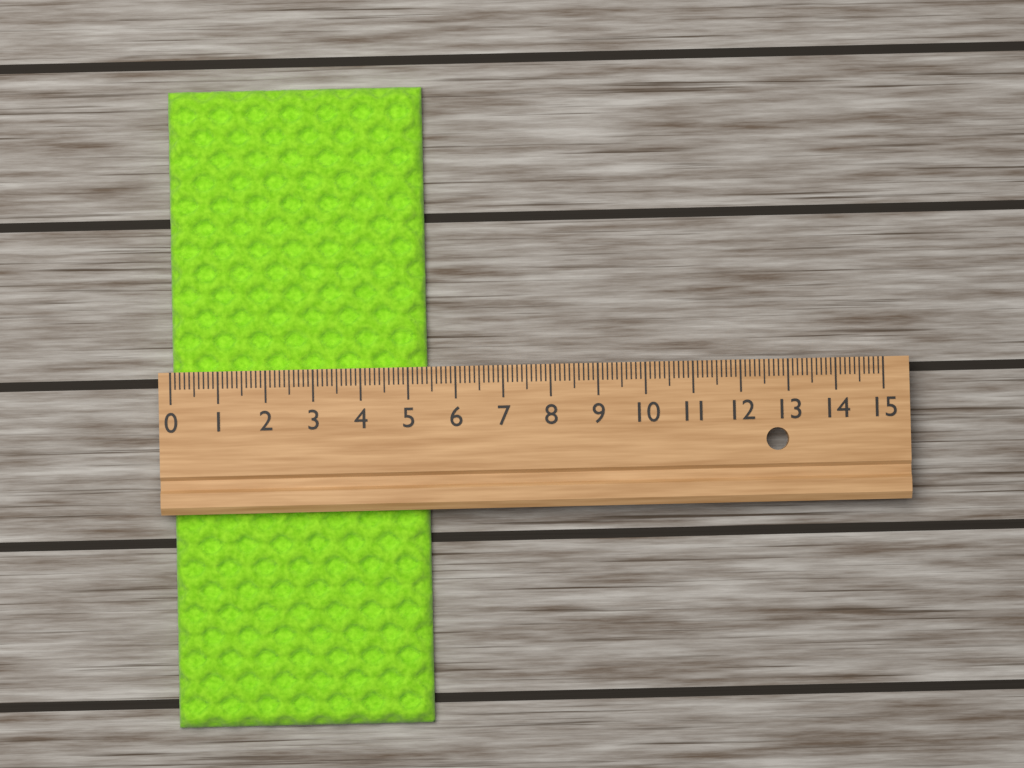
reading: 5.4 (no unit)
